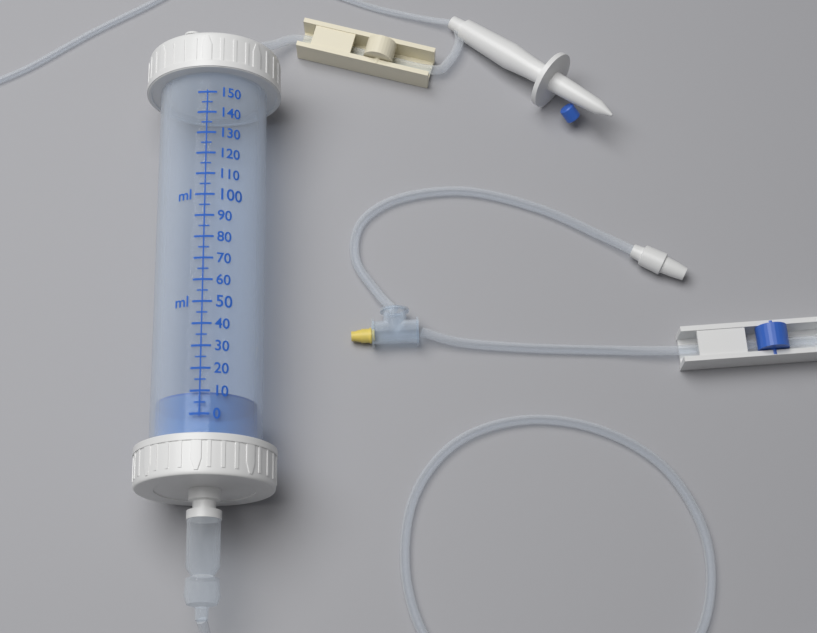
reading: 10 ml
